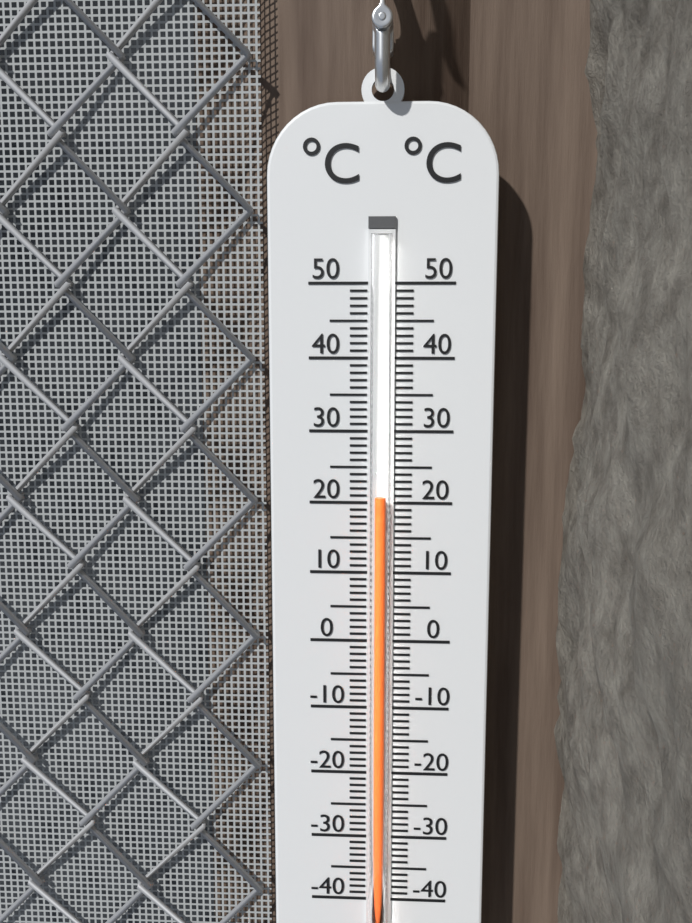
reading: 21 °C
